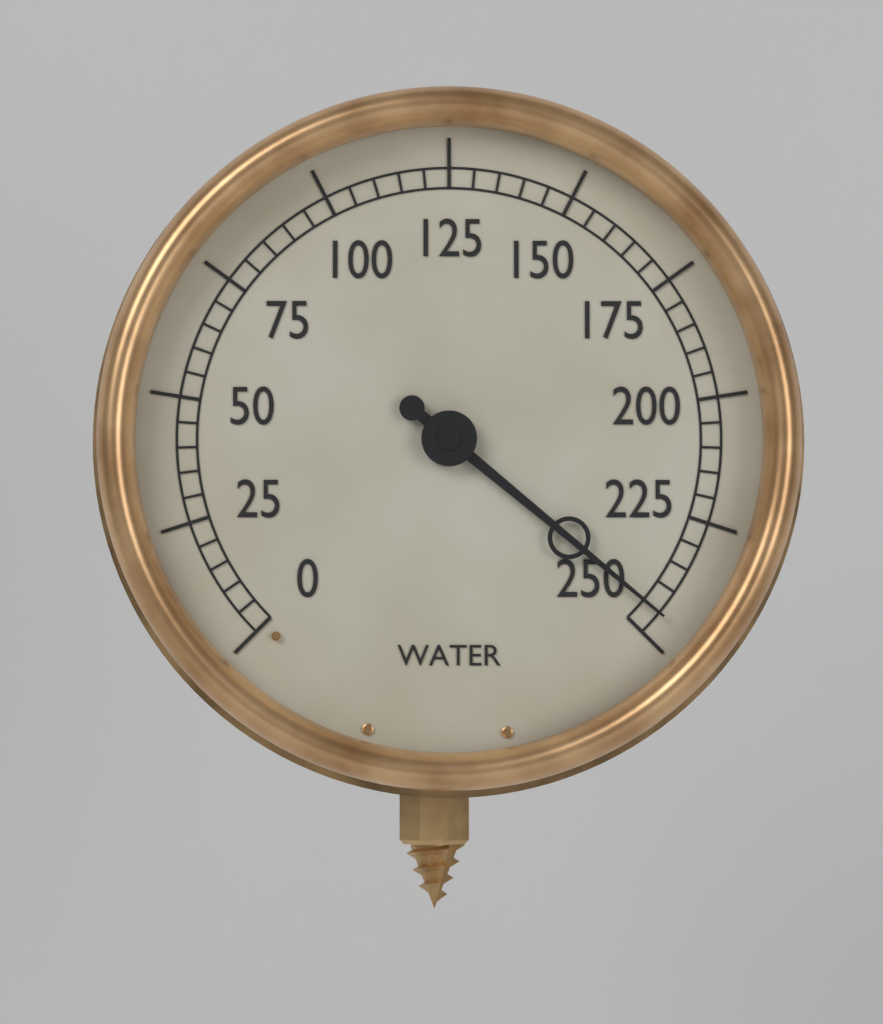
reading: 245 (no unit)
